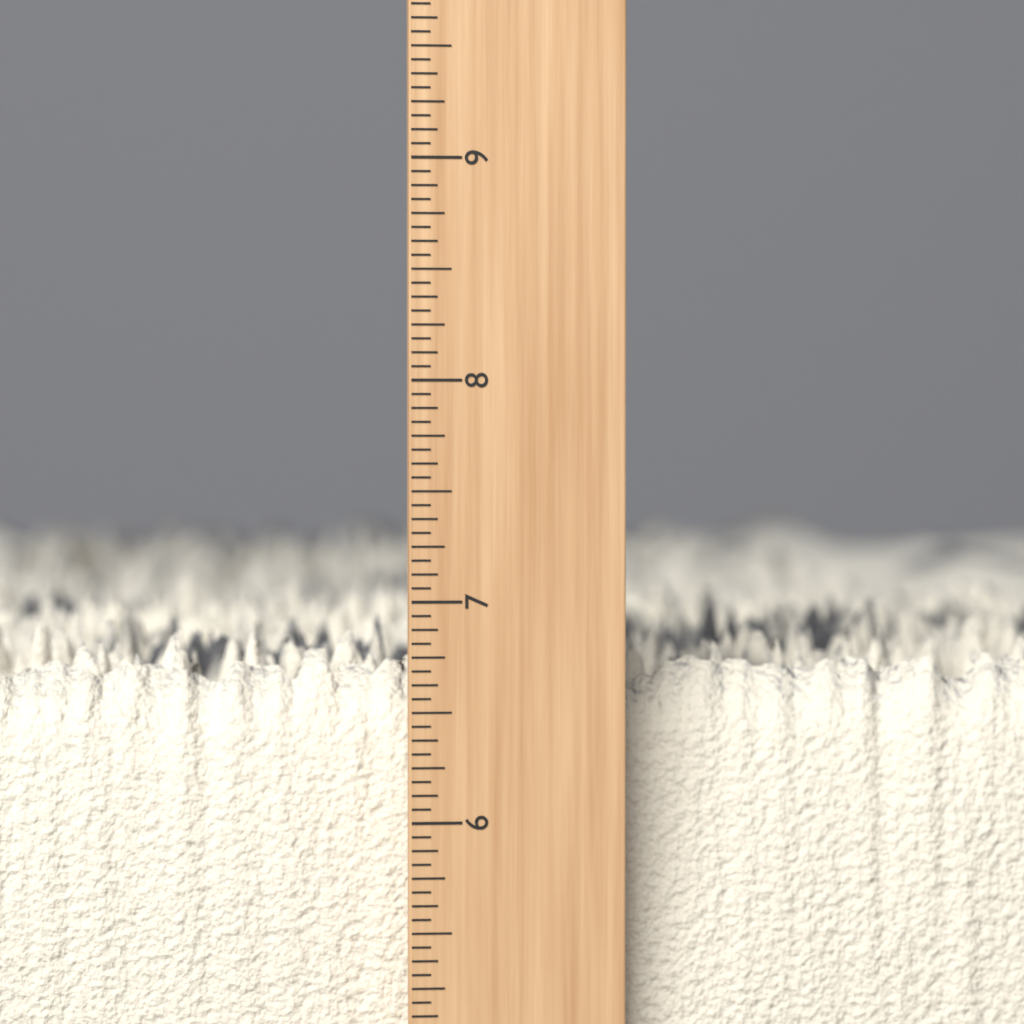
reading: 6.8750 inch
